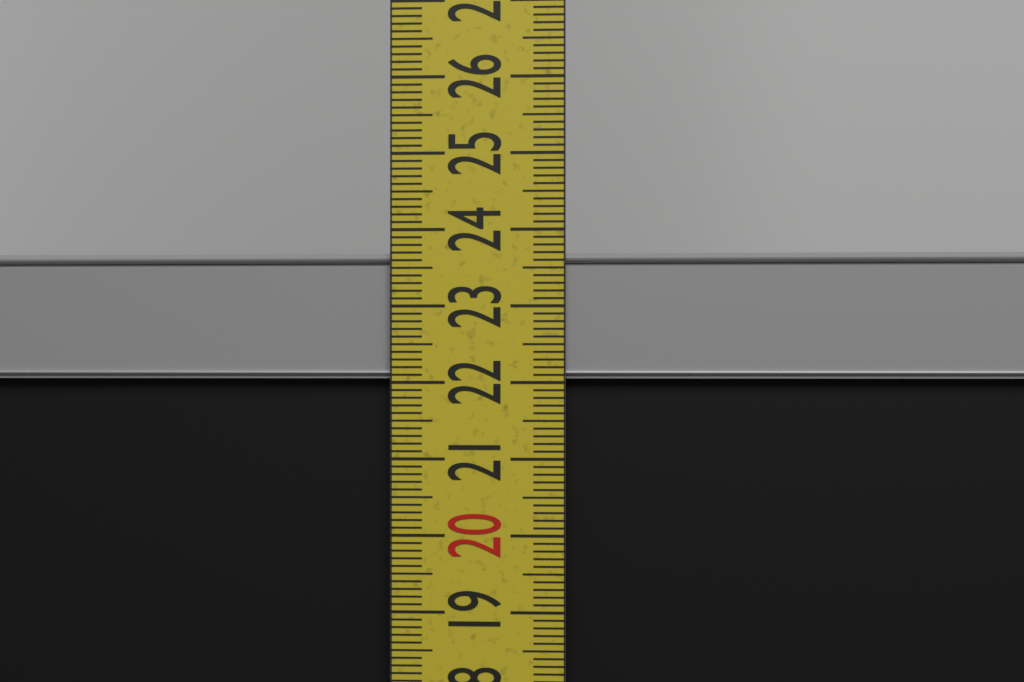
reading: 23.7 cm
